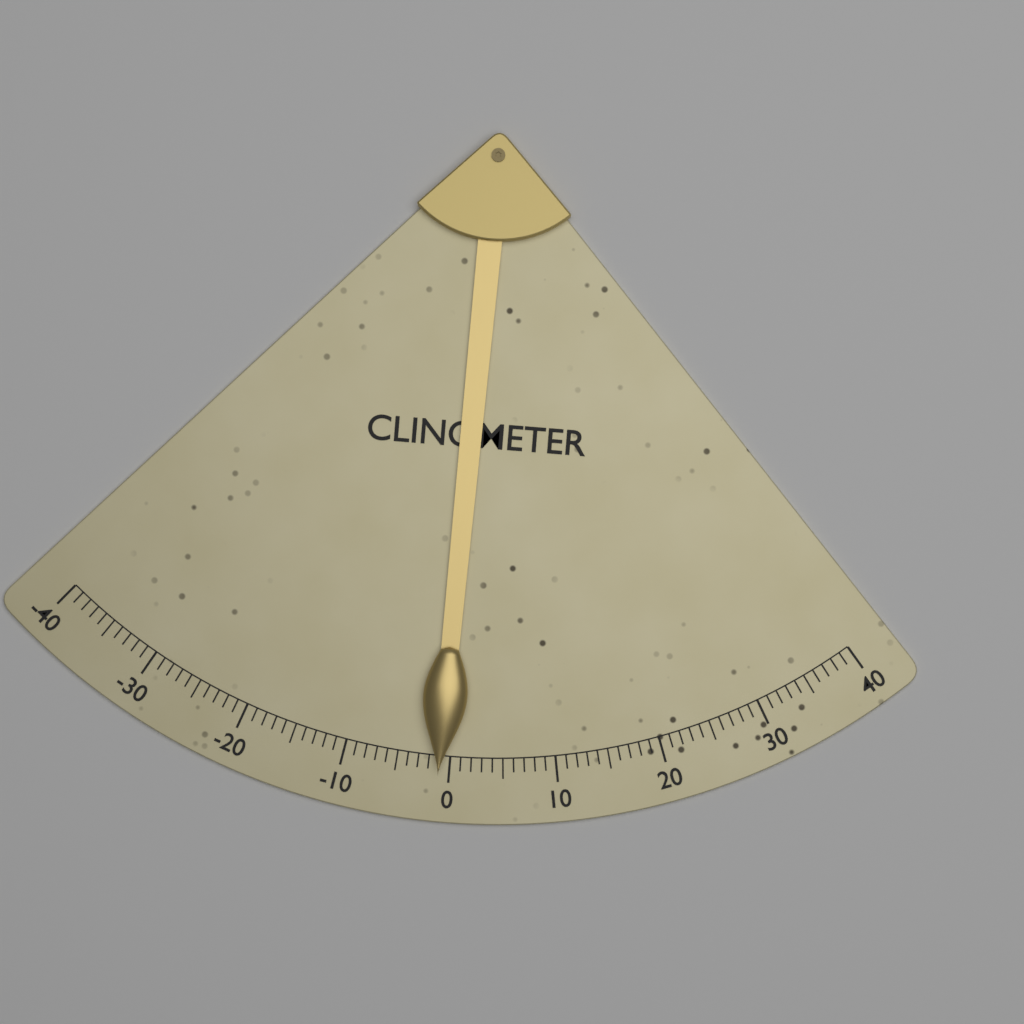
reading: -1 (no unit)
